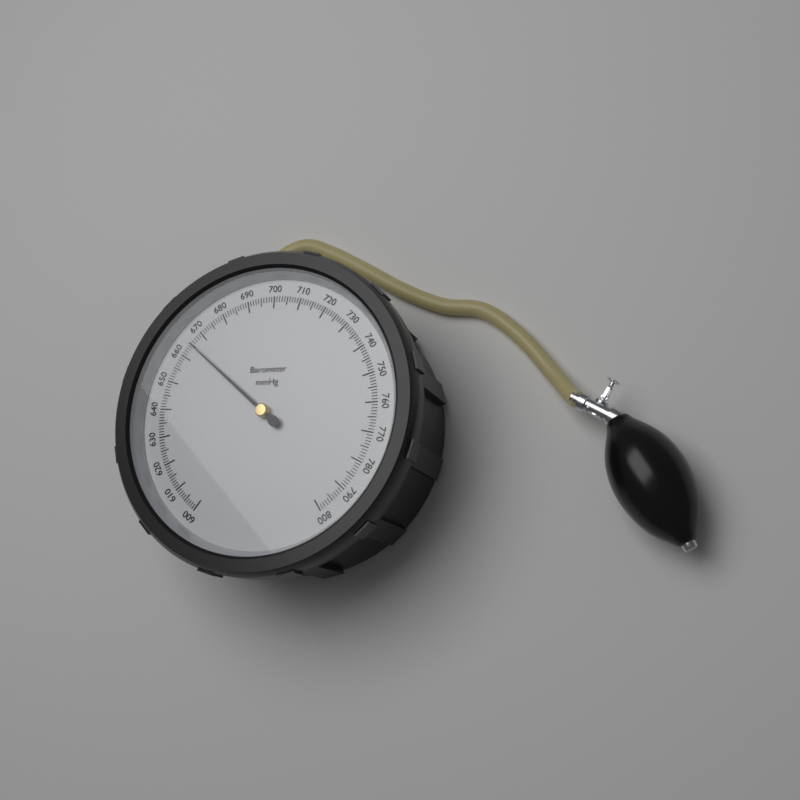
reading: 665 mmHg
